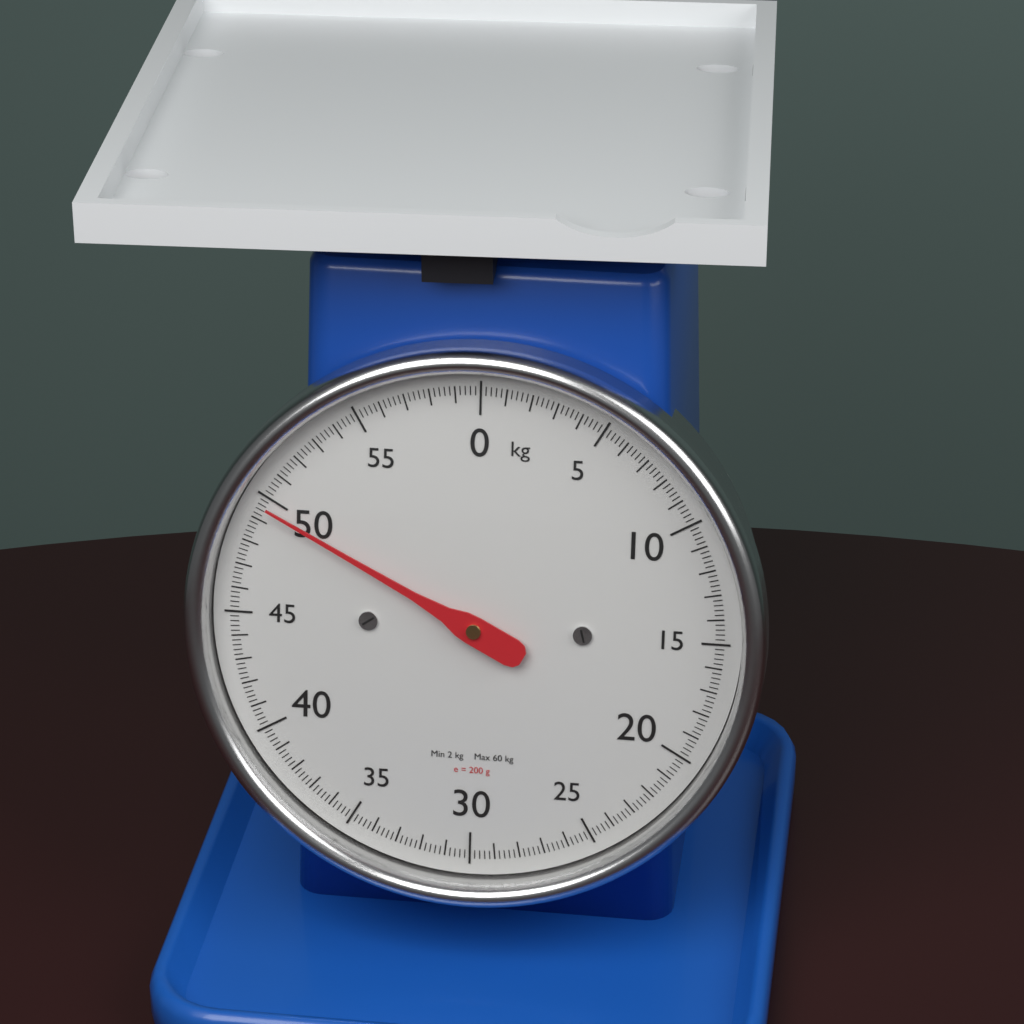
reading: 49.6 kg
